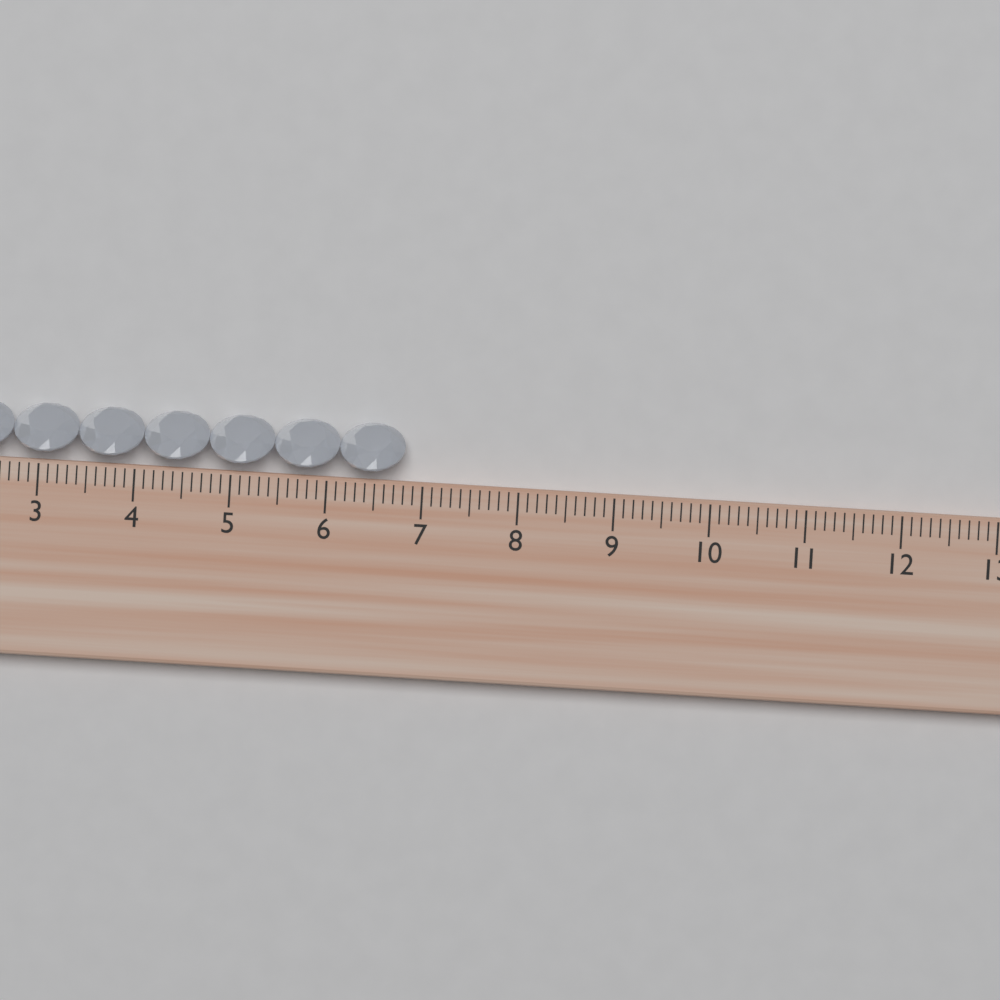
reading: 6.8 cm
